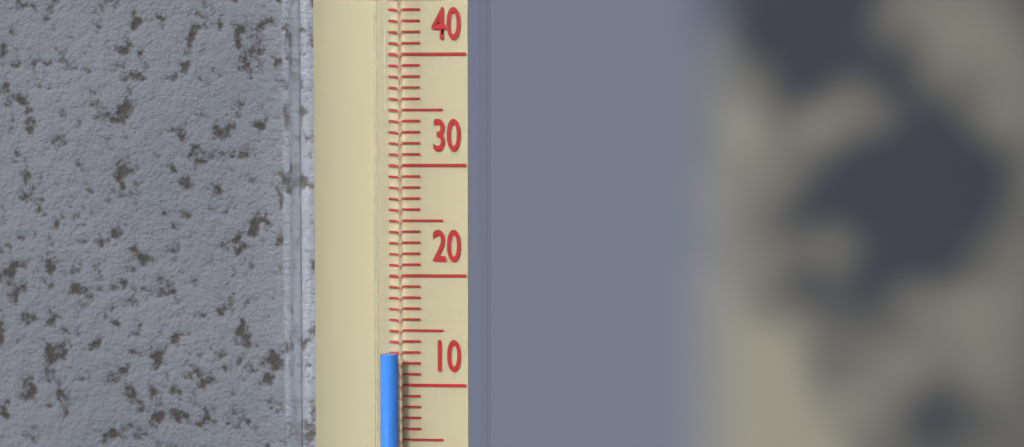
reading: 13 °C
